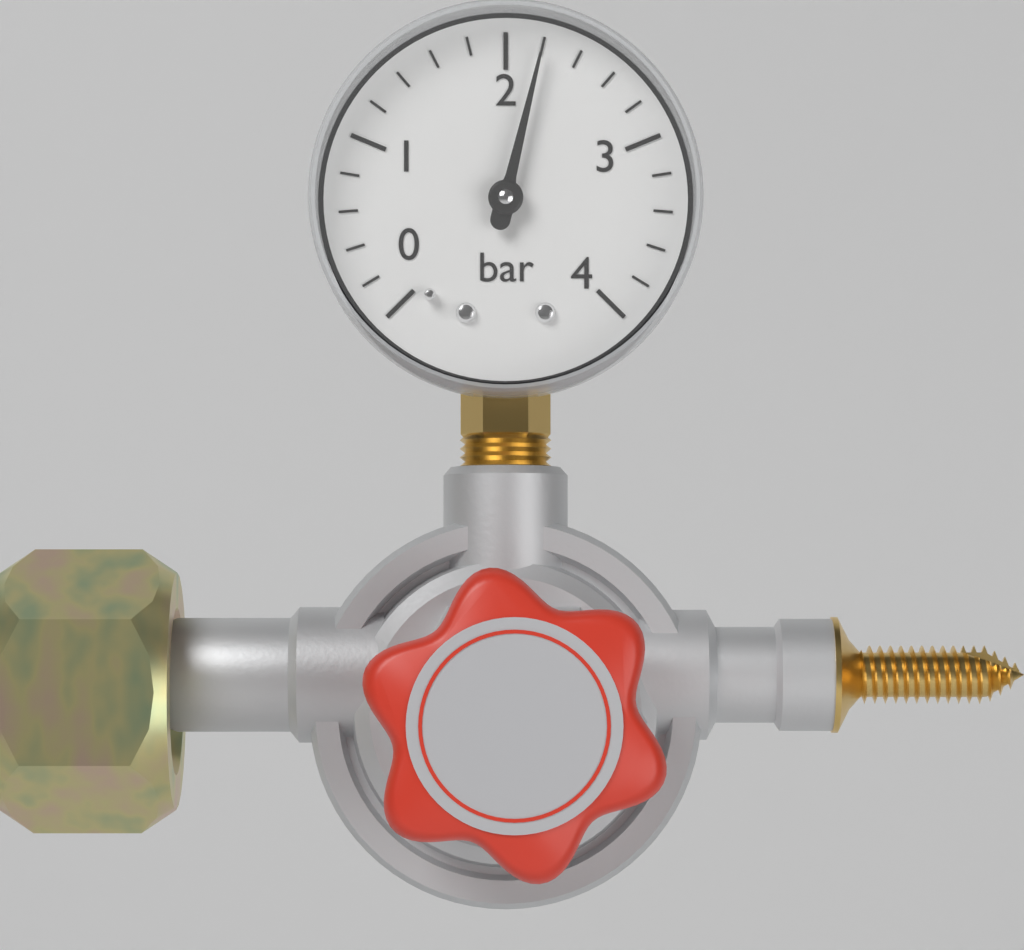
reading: 2.2 bar
